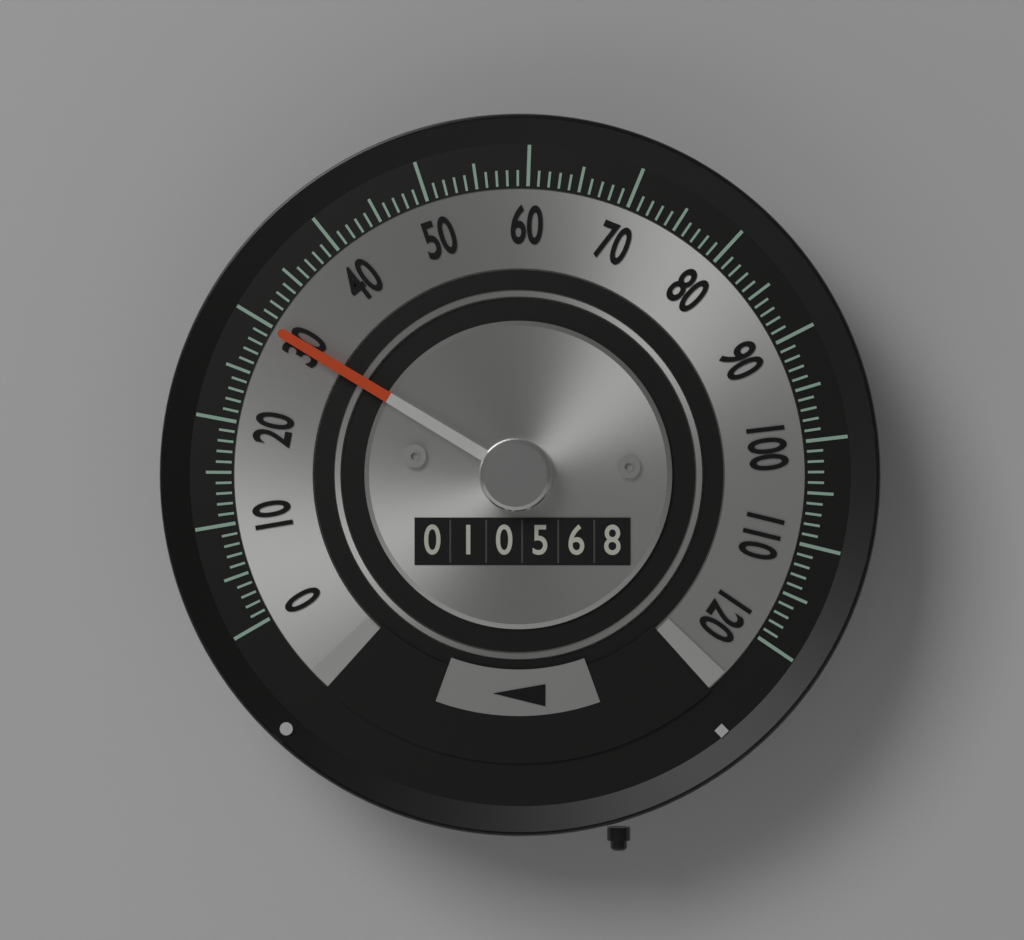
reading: 30 (no unit)
